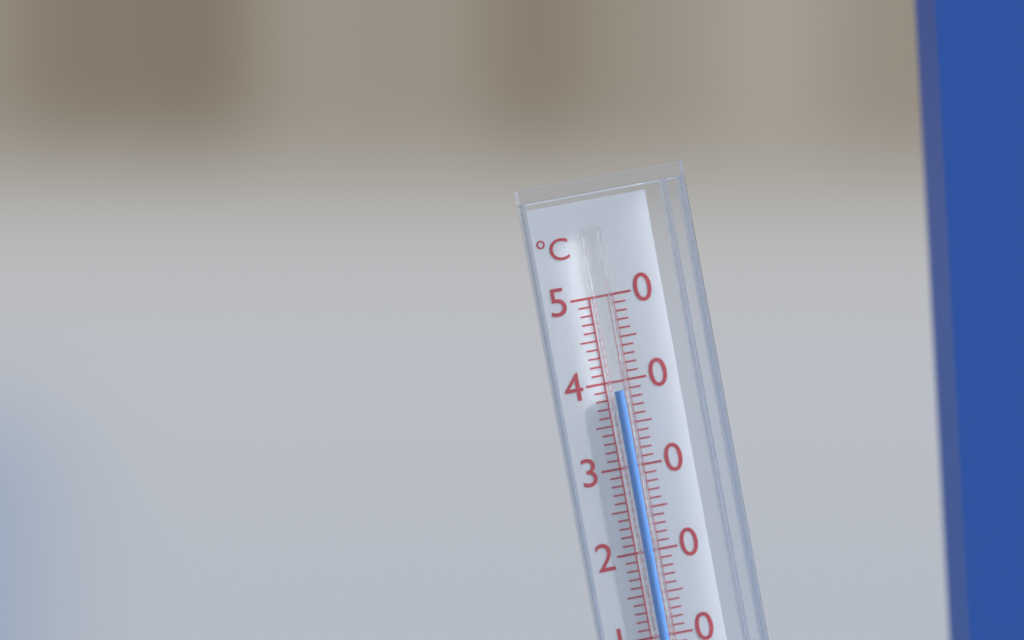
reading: 39 °C
